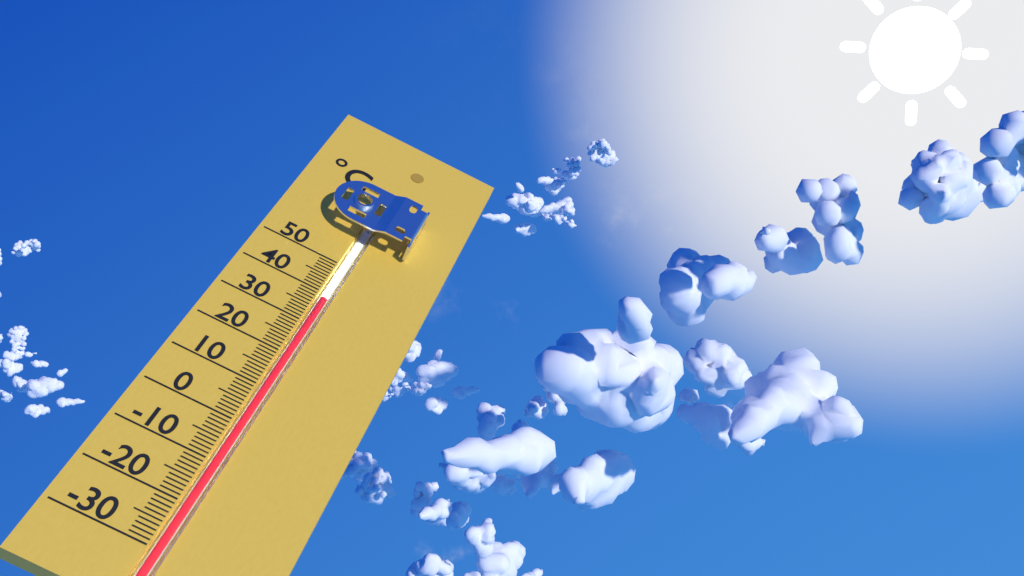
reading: 38 °C
